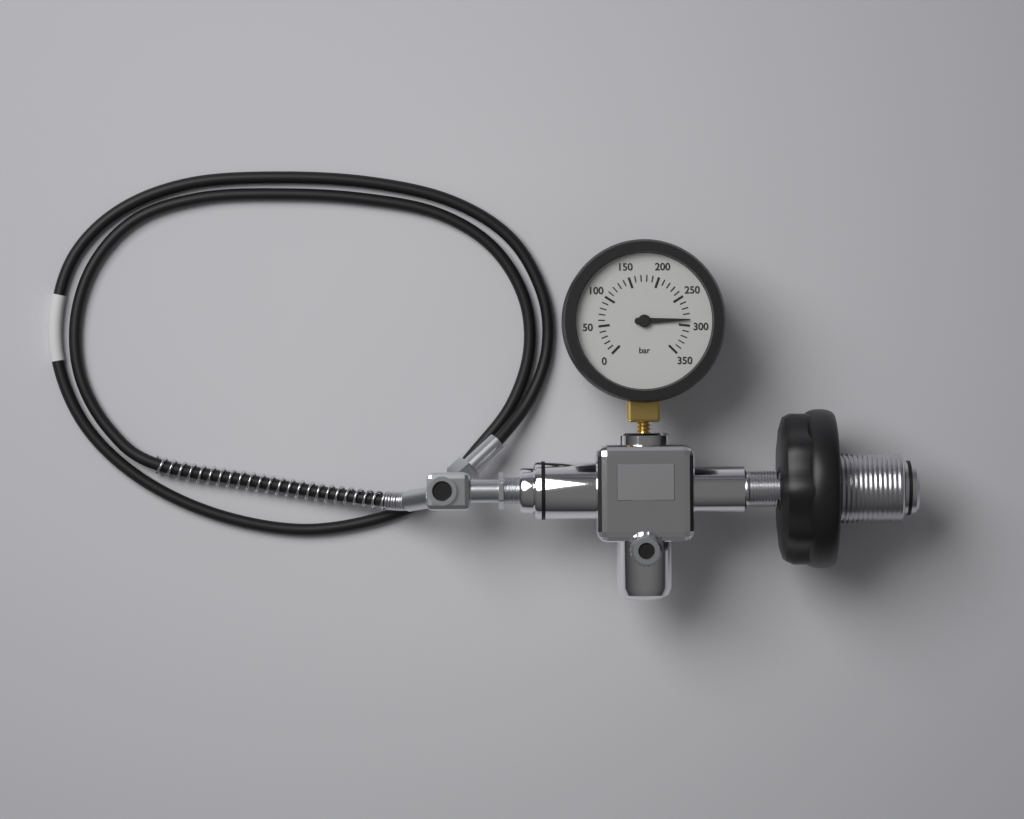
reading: 290 bar
